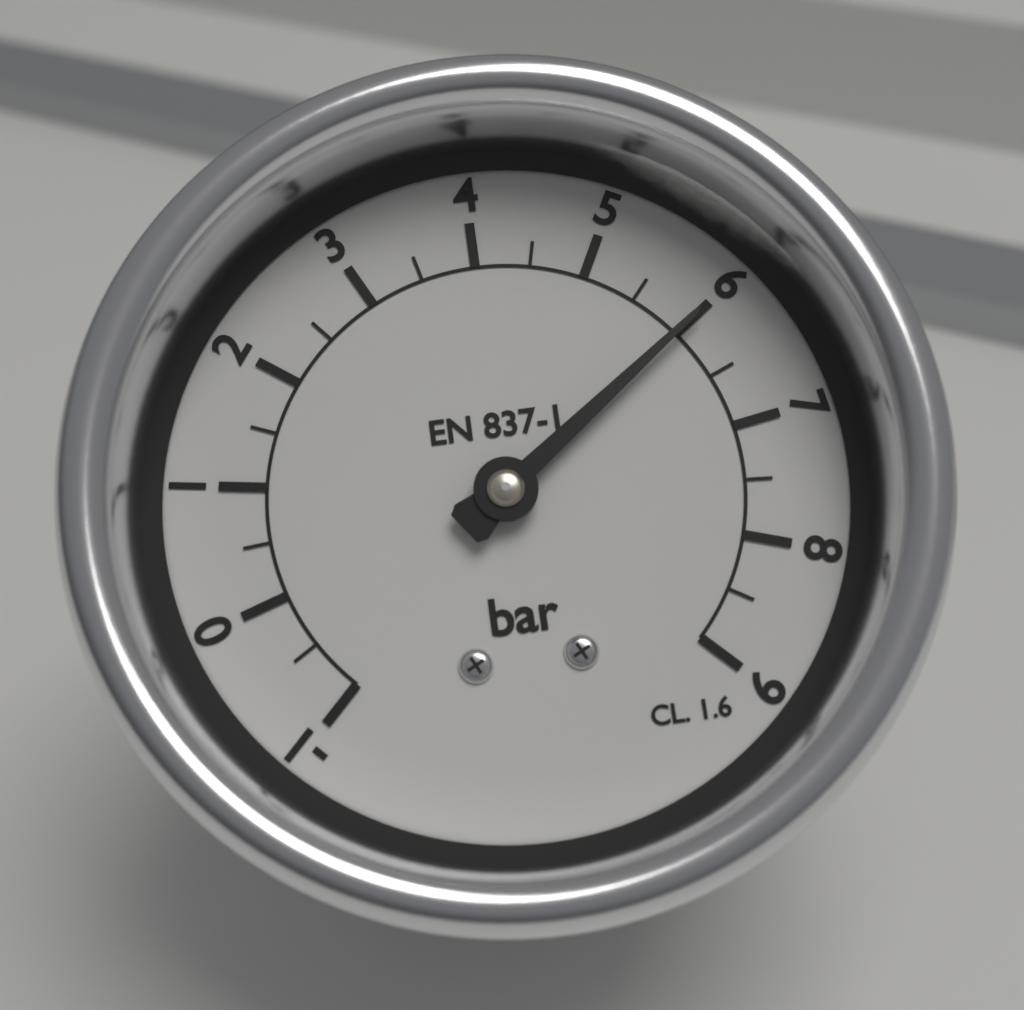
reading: 6.0 bar
